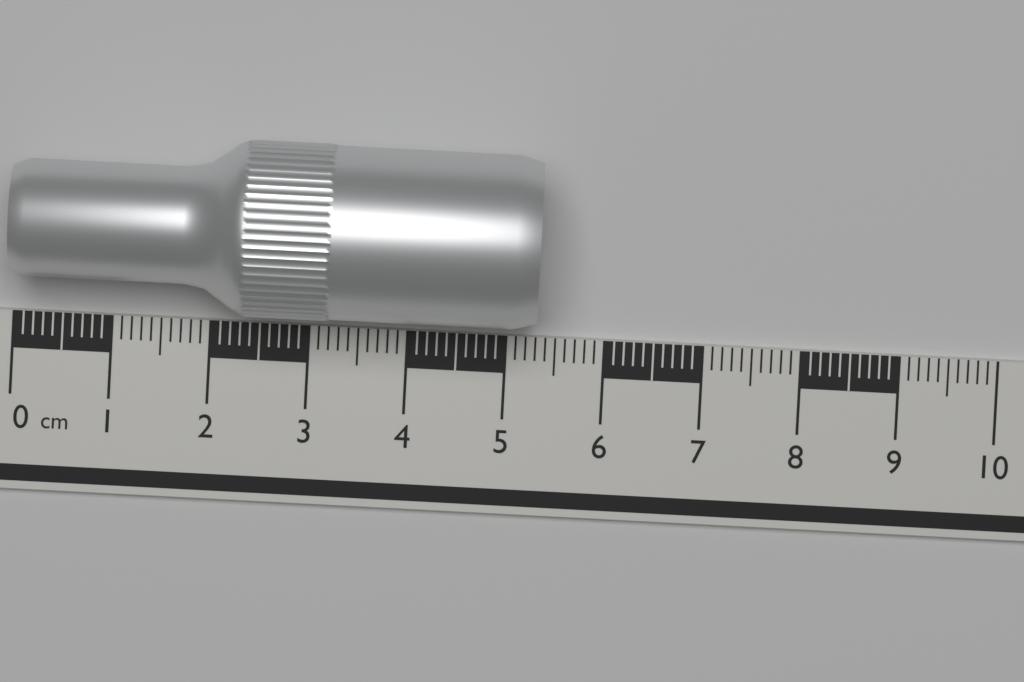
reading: 5.3 cm
